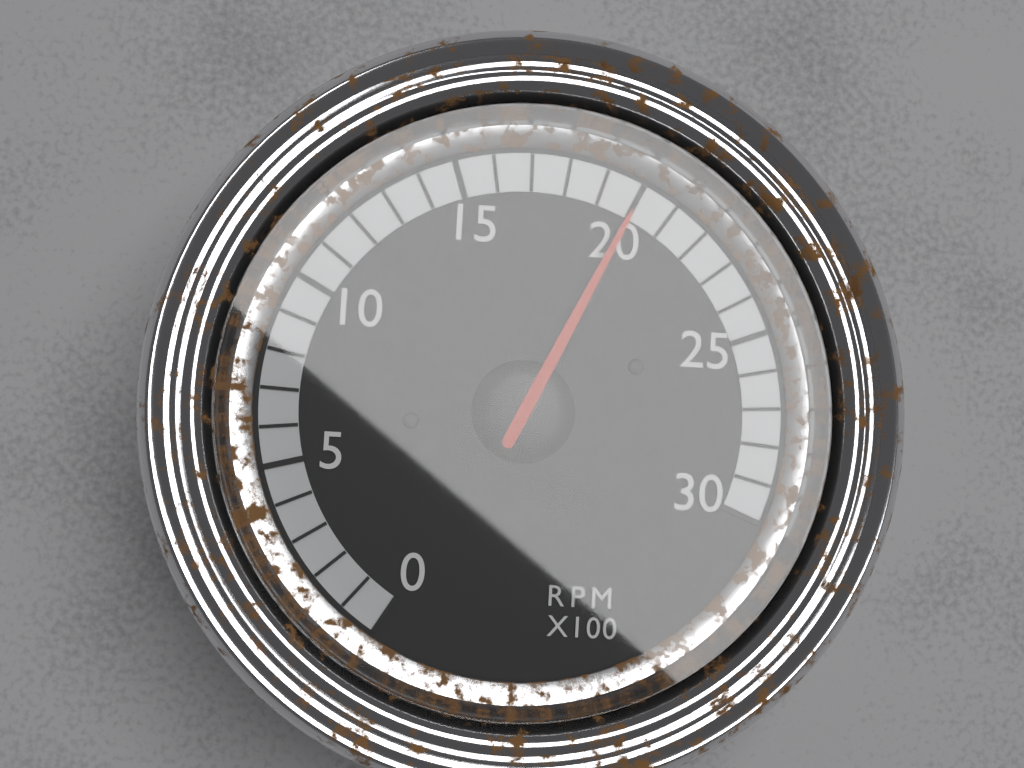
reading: 20 RPM x100
